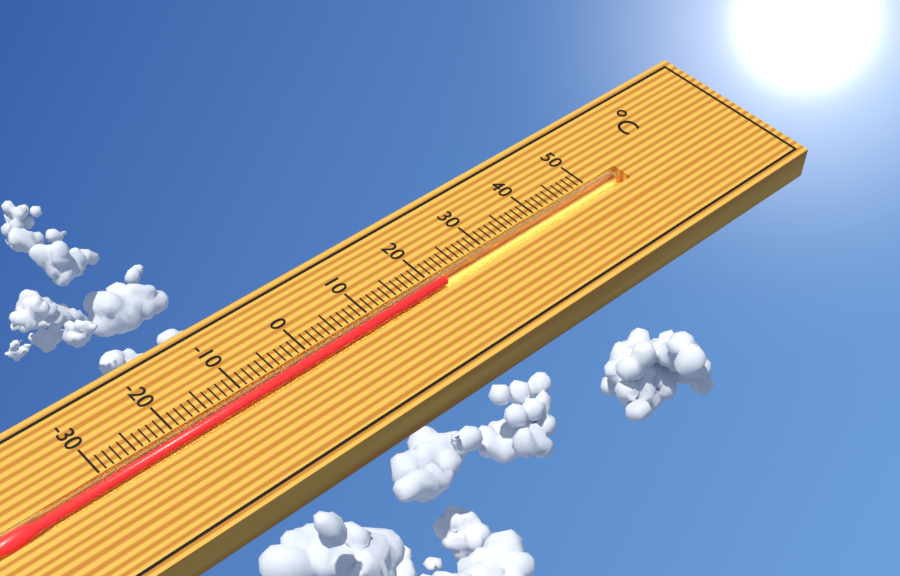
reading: 22 °C
